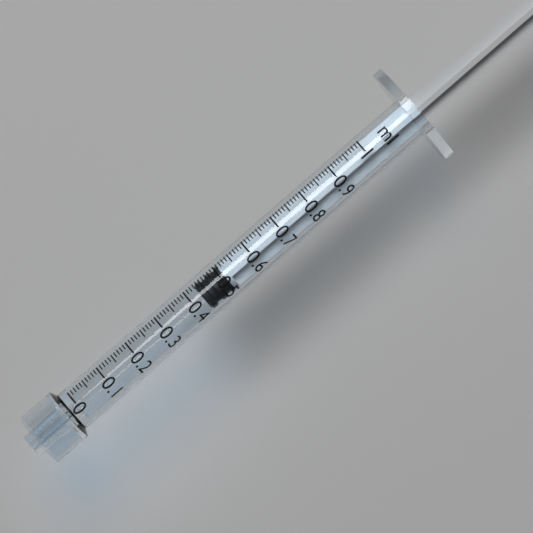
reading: 0.43 ml
